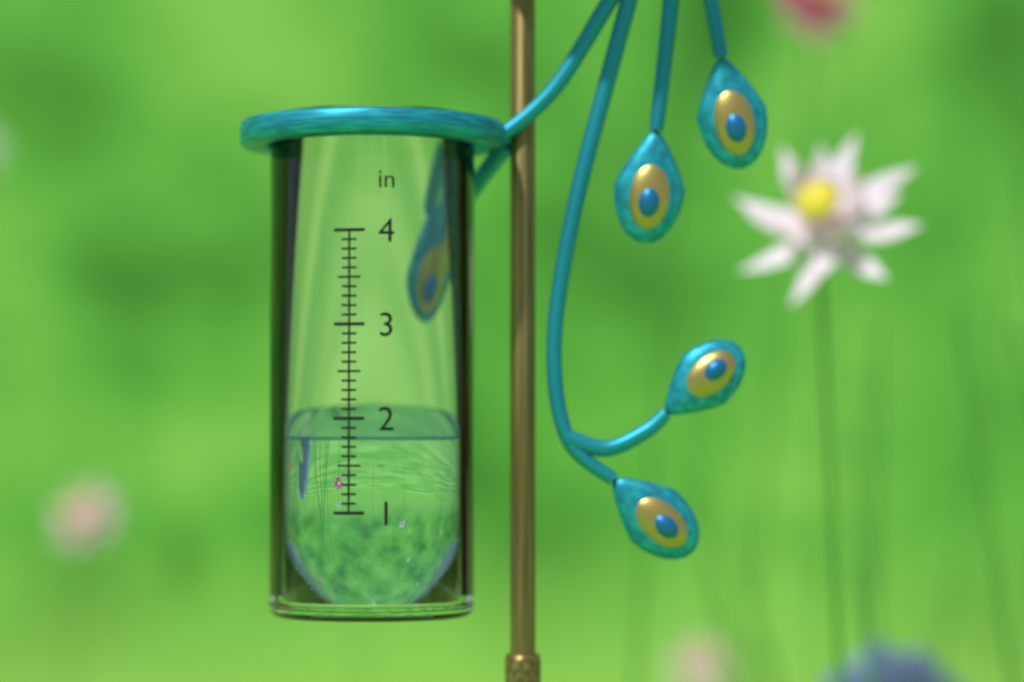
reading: 1.8 in
